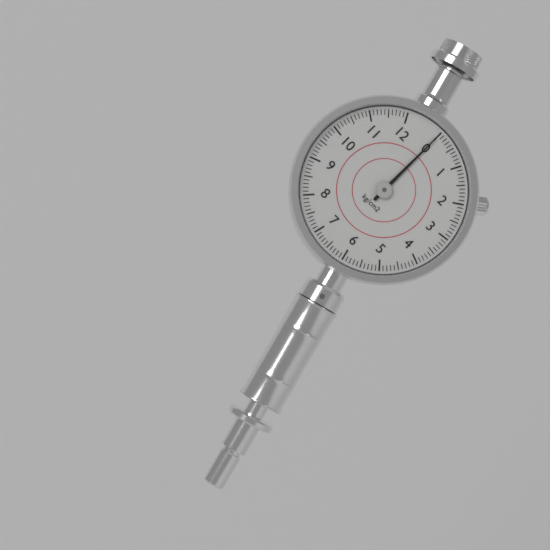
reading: 0.0 kg/cm²
